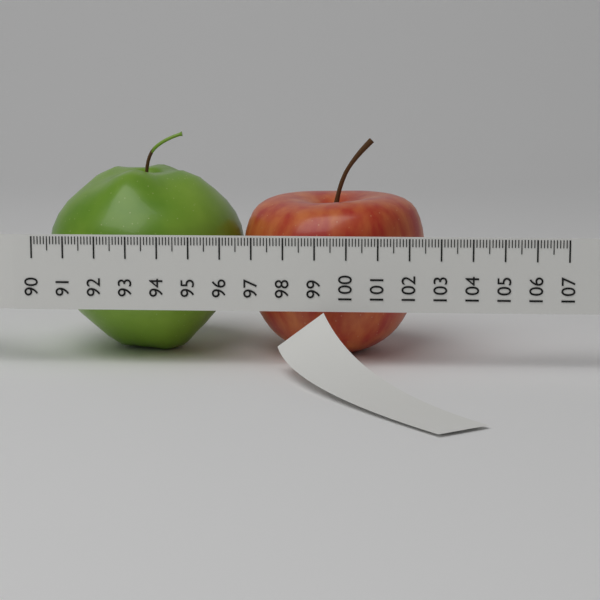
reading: 102.5 (no unit)
